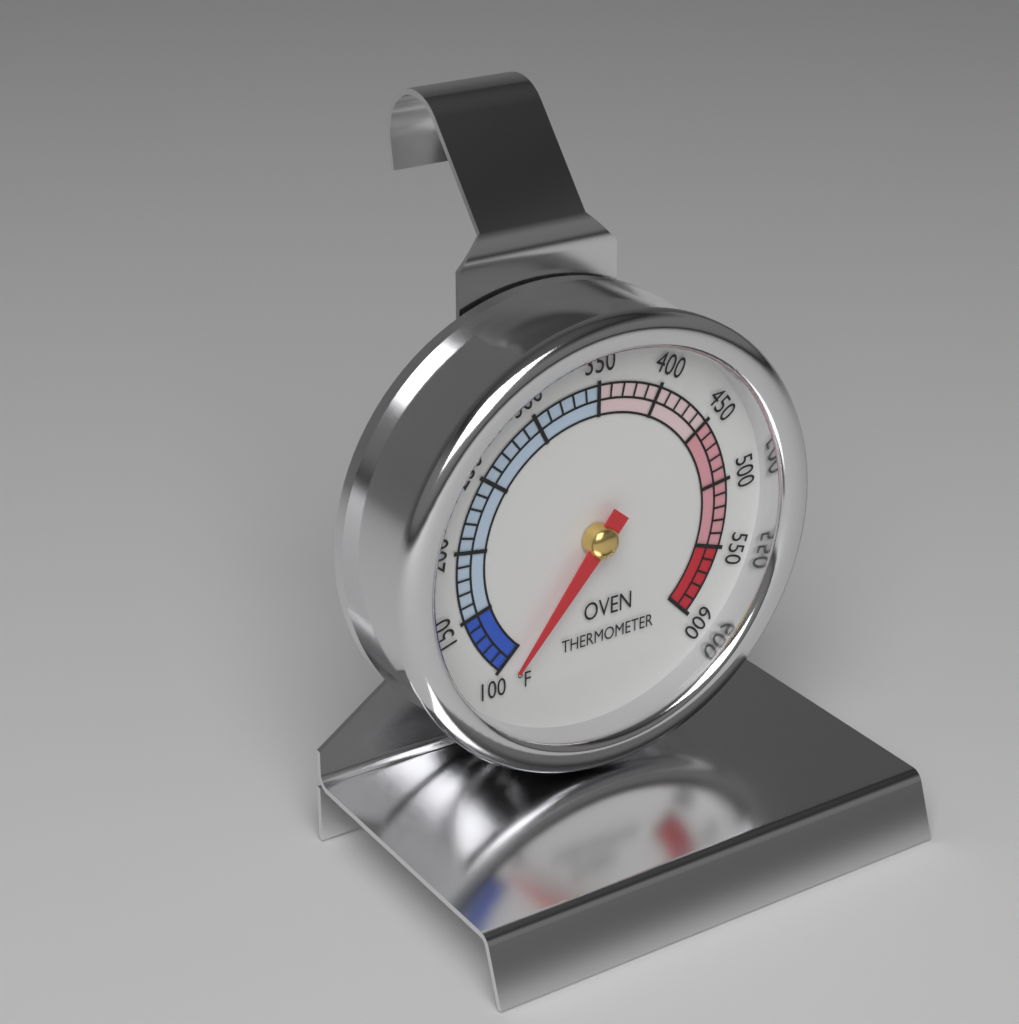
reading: 90 °F
